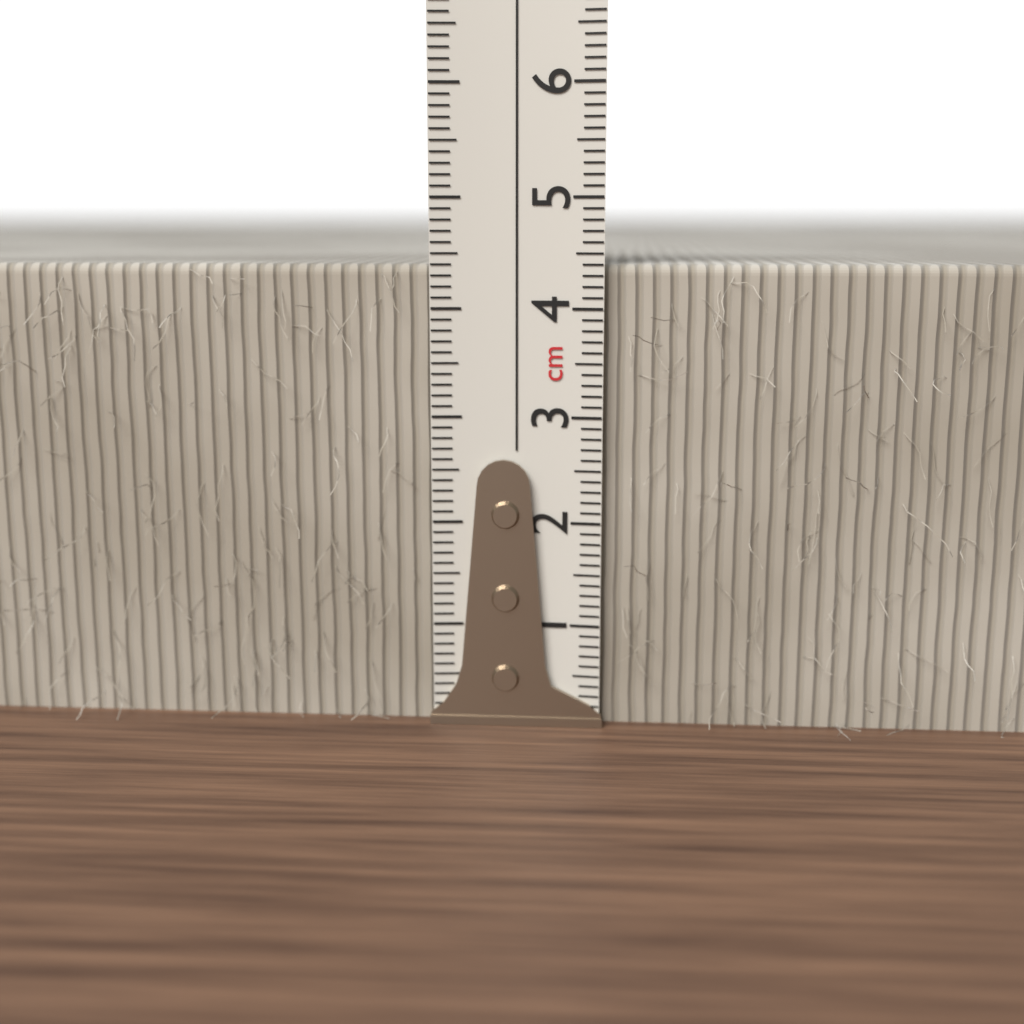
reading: 4.4 cm
